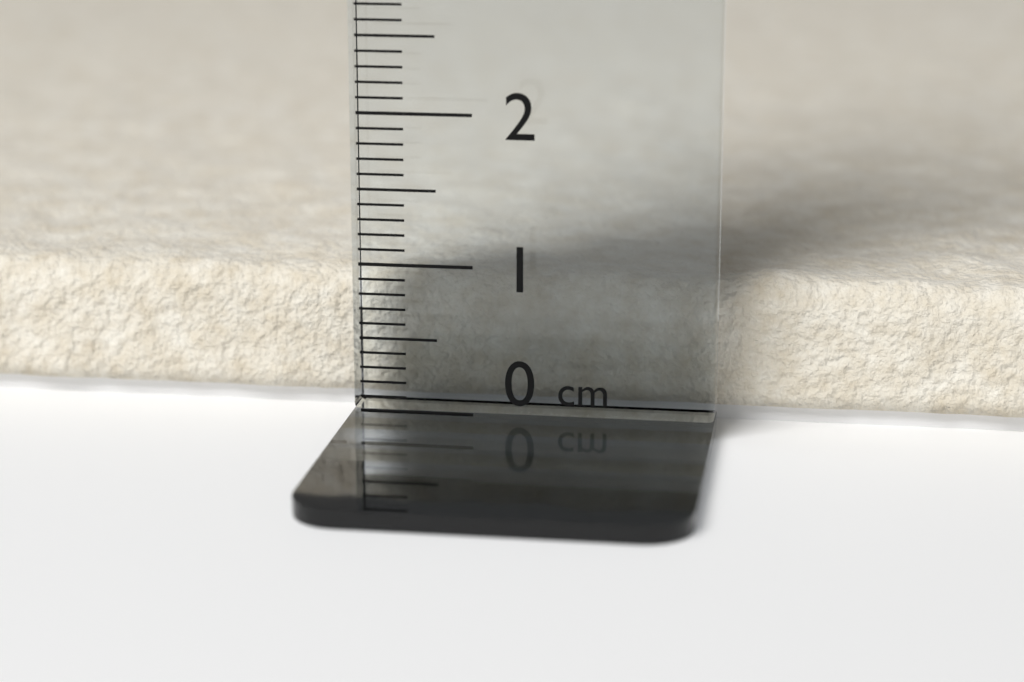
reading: 0.9 cm
